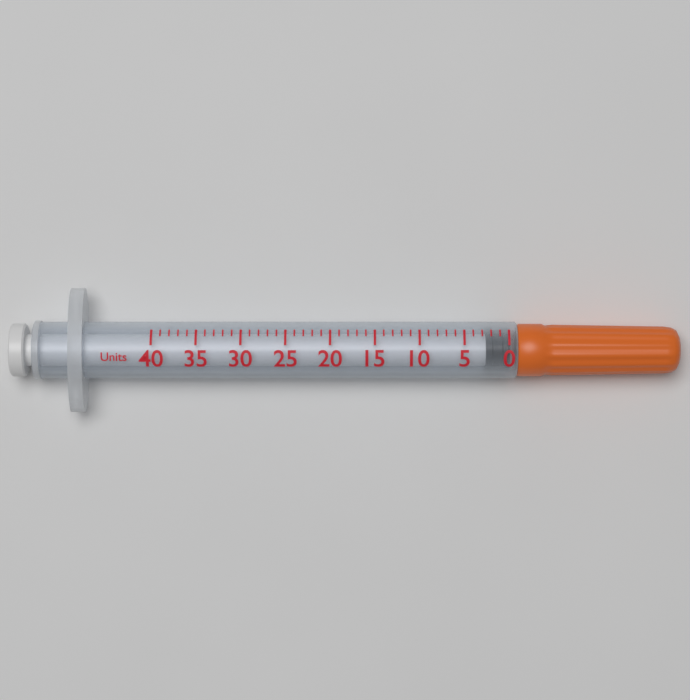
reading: 0 units
